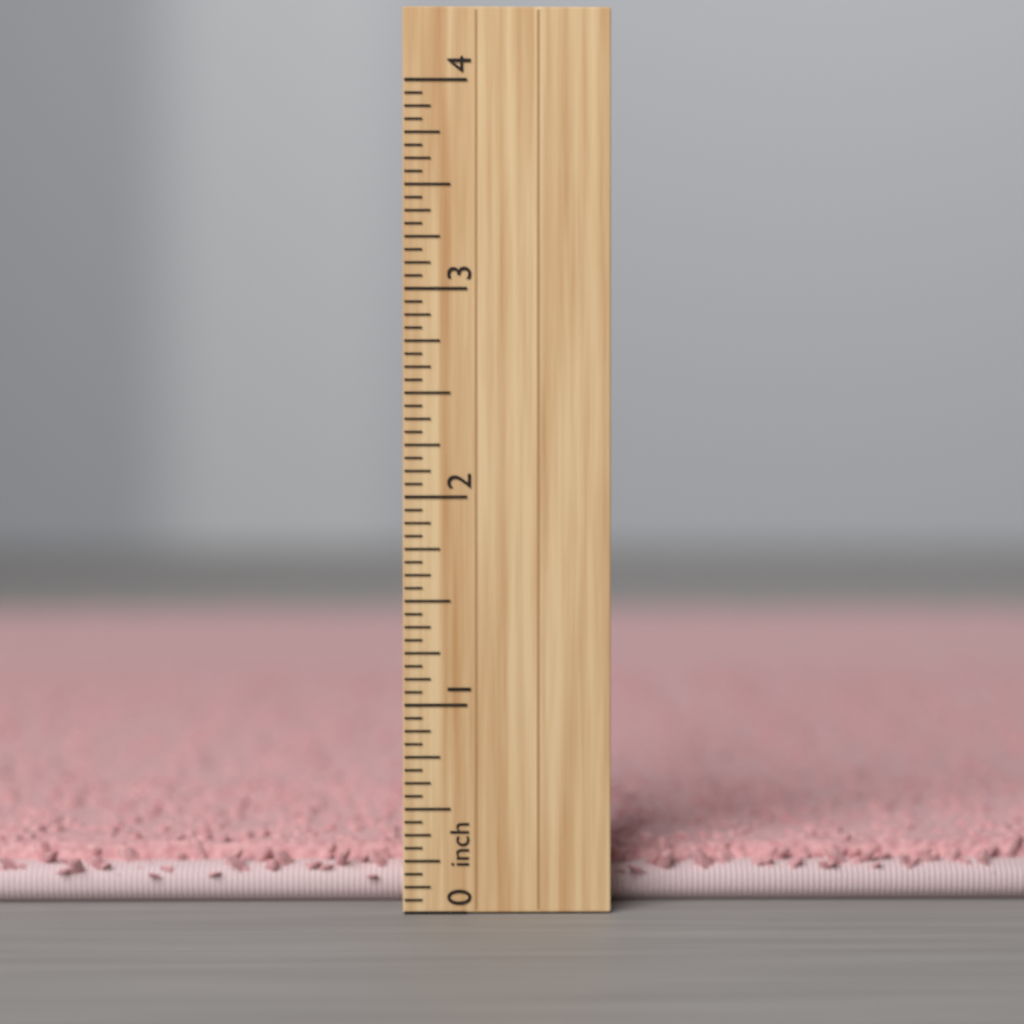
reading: 0.3125 inch
